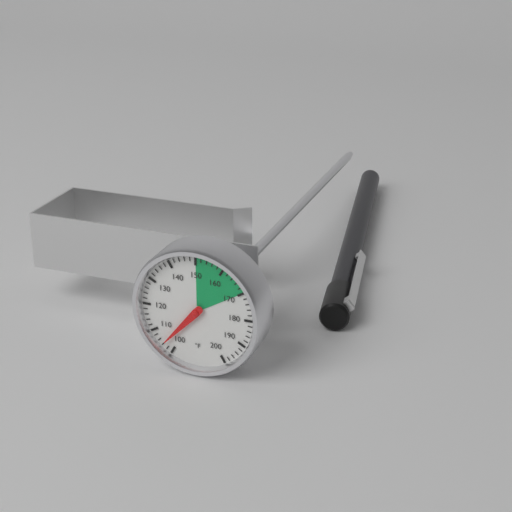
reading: 104 °F
